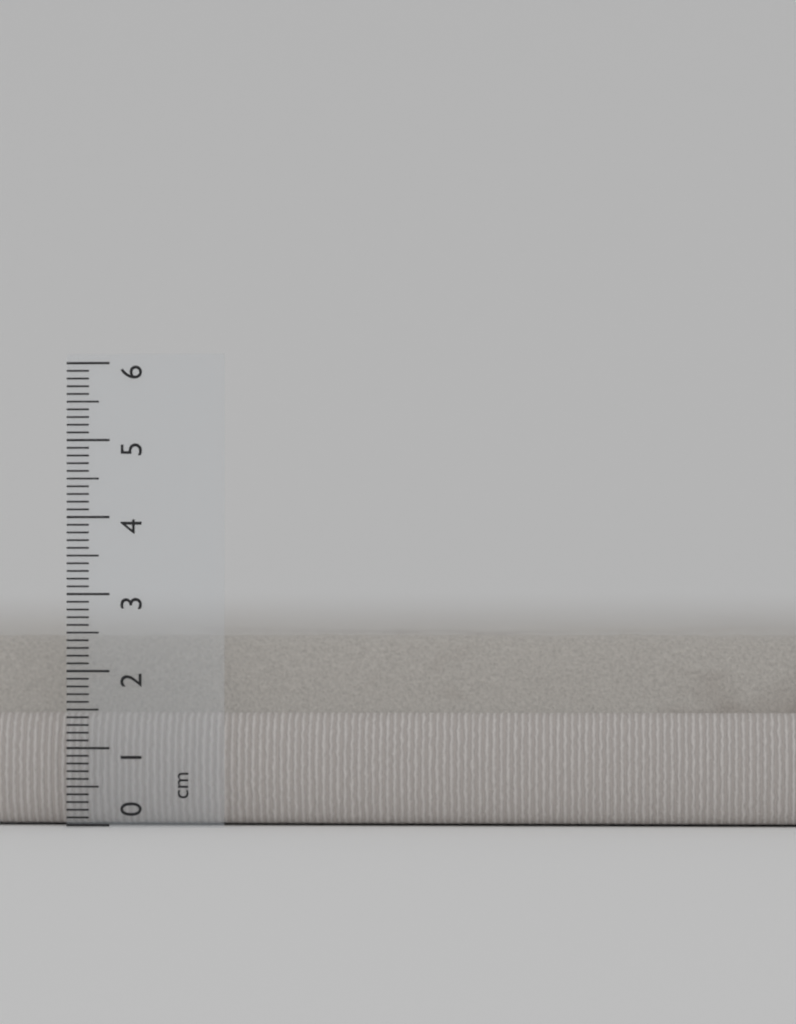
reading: 2.5 cm
